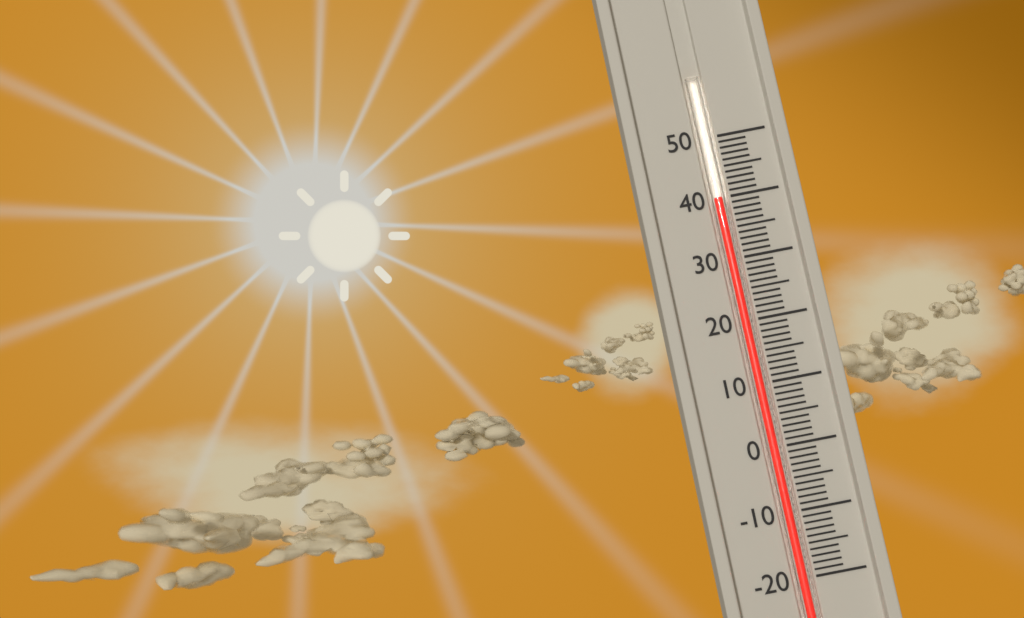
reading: 40 (no unit)
